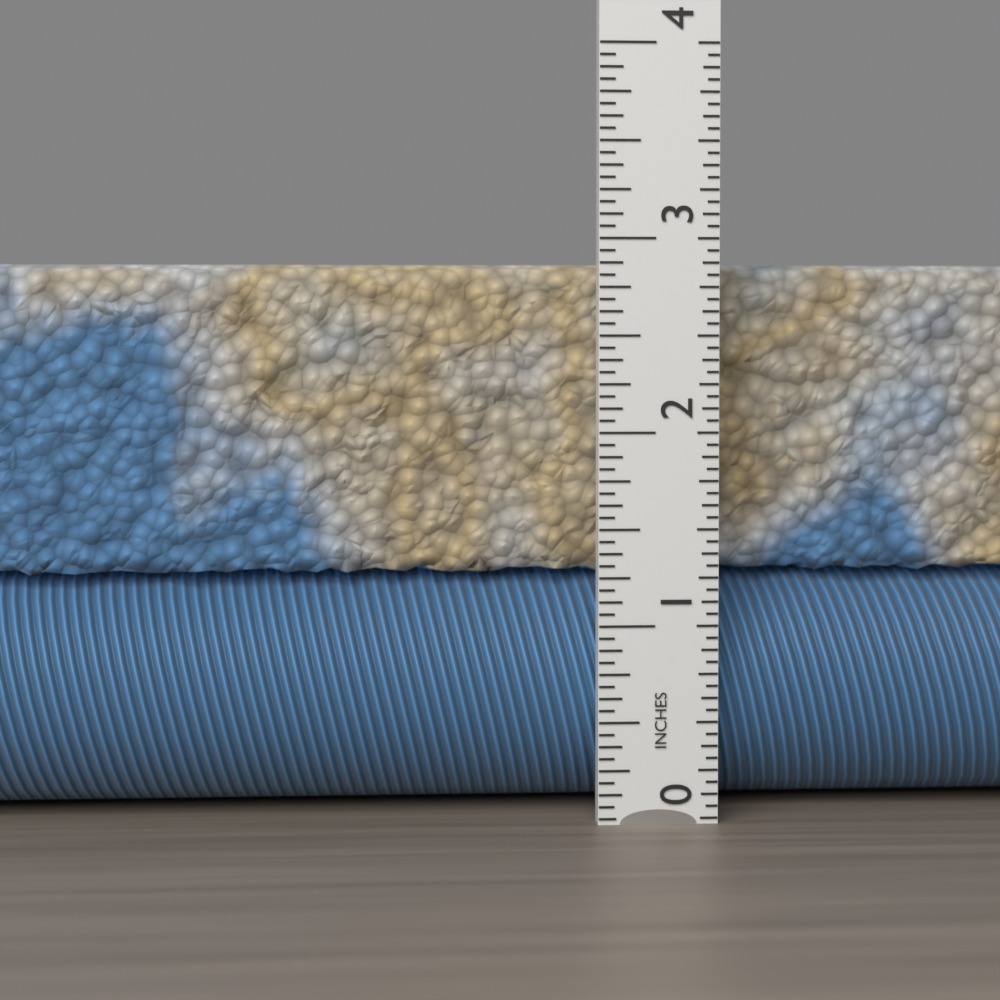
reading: 2.8750 in
